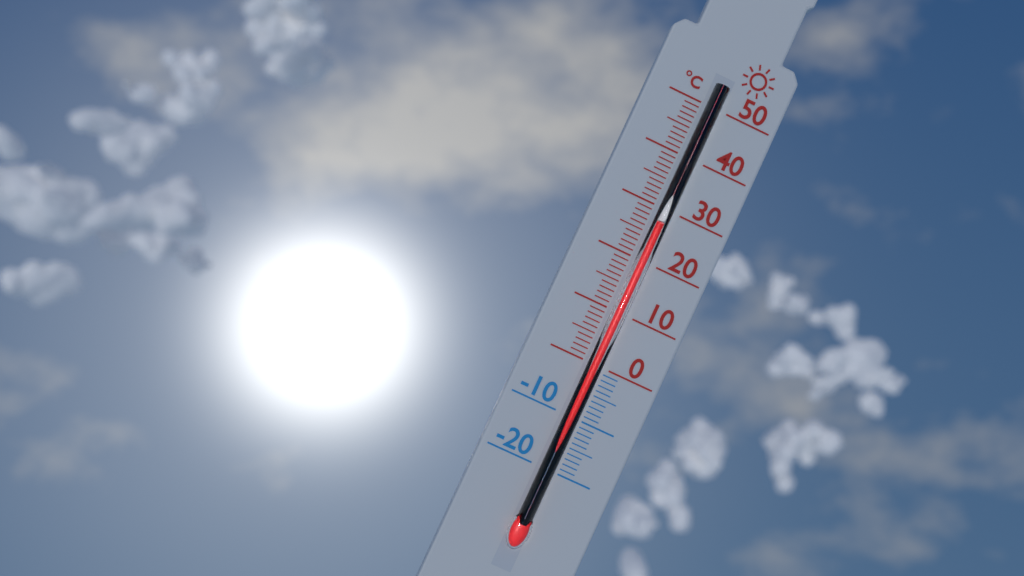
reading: 27 °C
